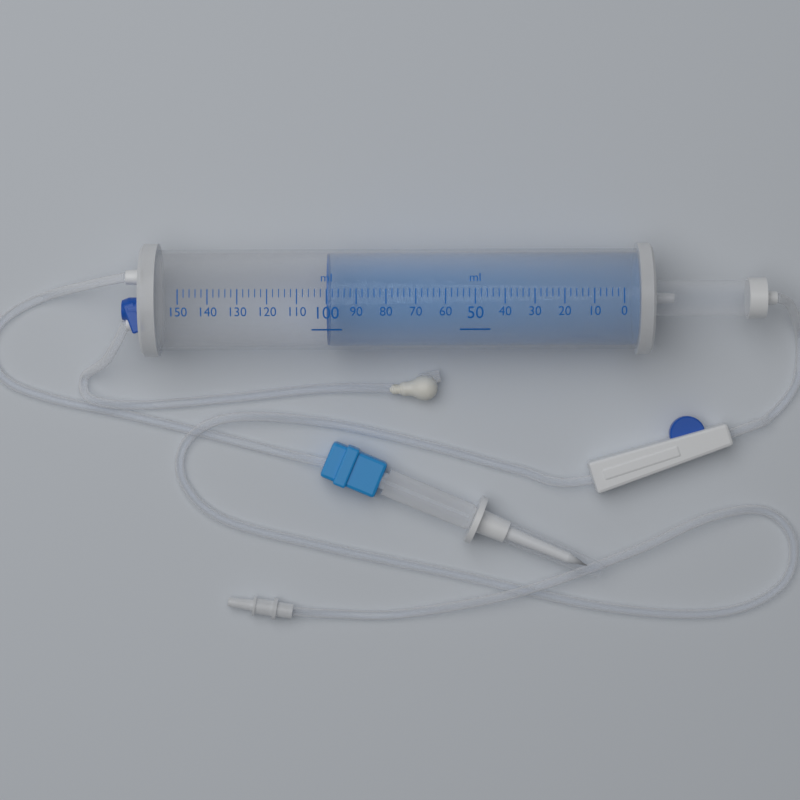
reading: 100 ml
